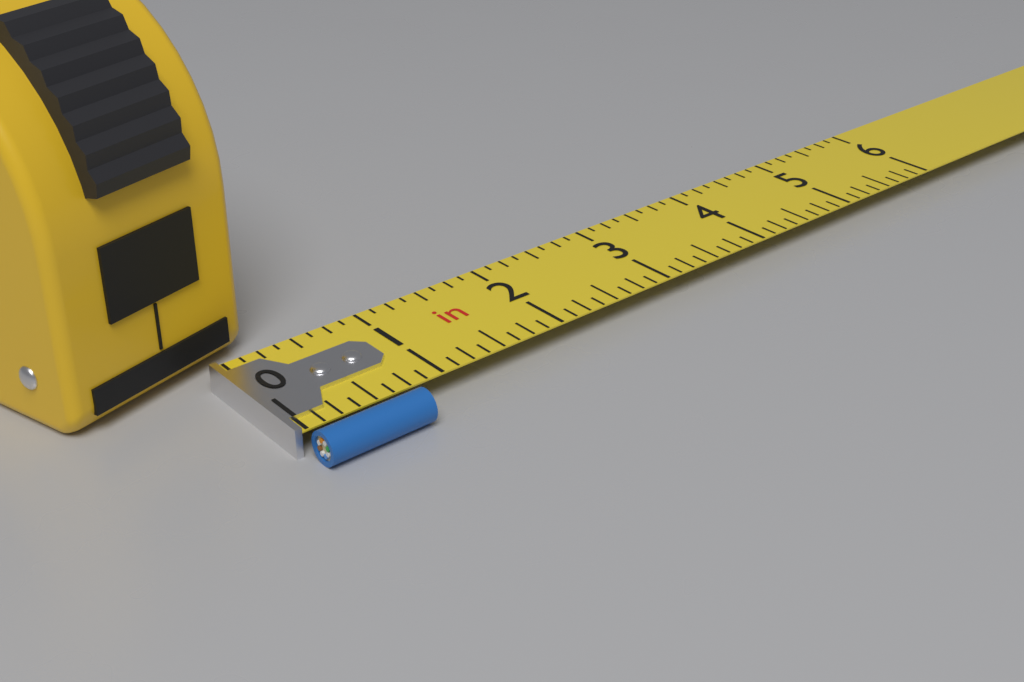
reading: 0.750 in
